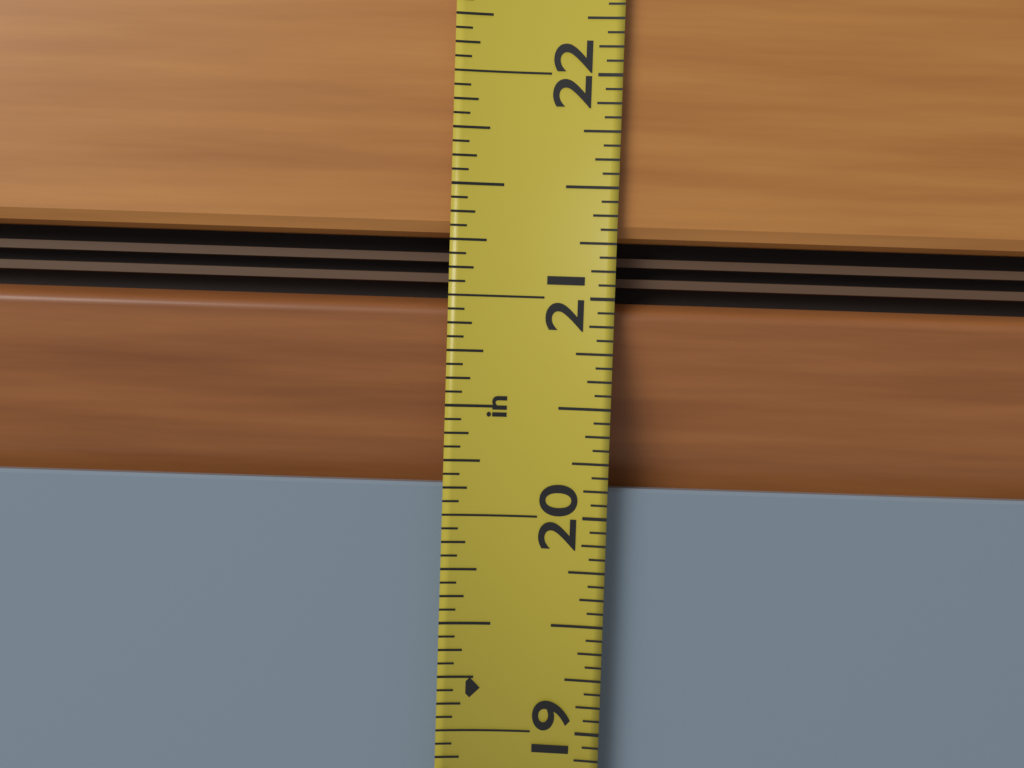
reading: 20.1250 in
